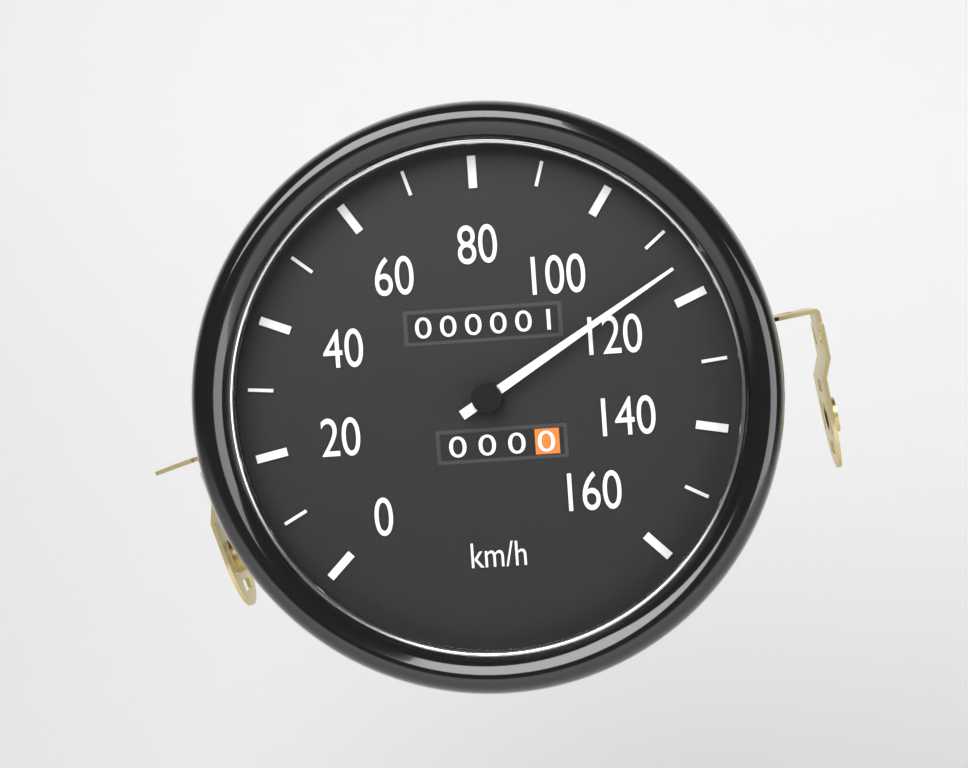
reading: 115 km/h
